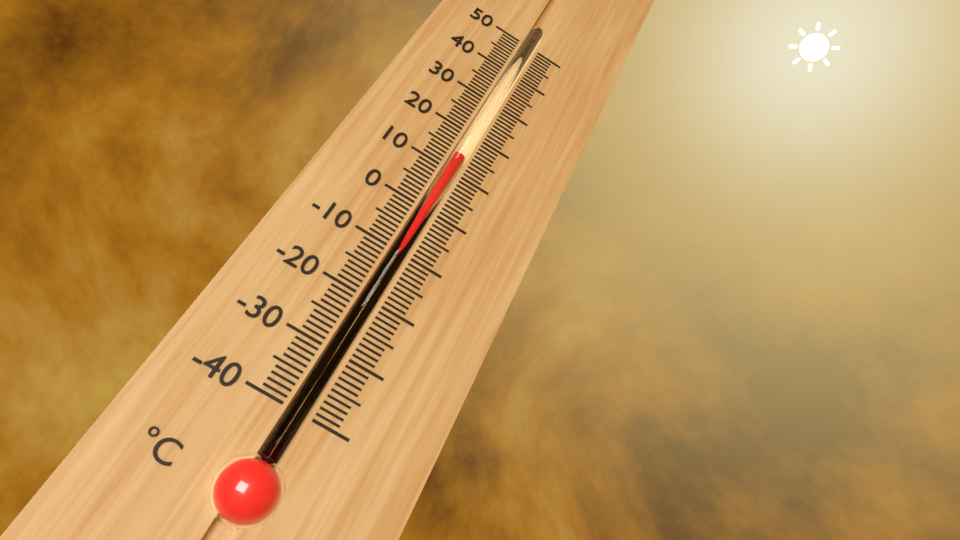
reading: 14 °C
